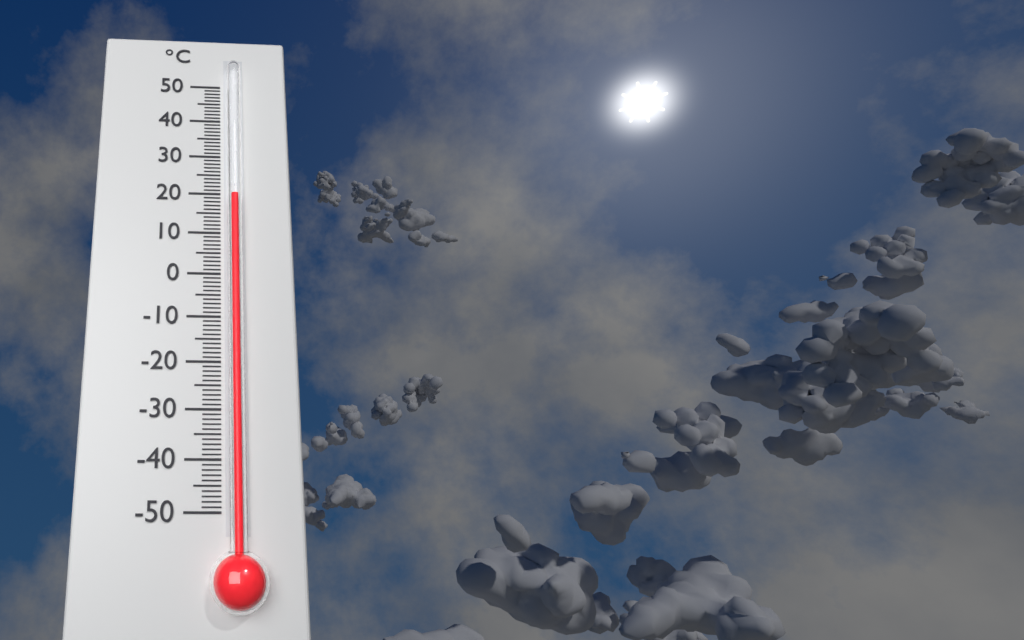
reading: 19 °C
